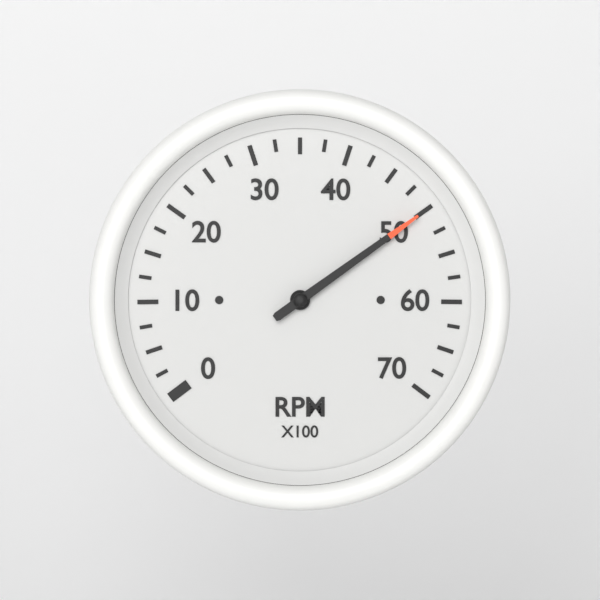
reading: 50.0 RPM x100
